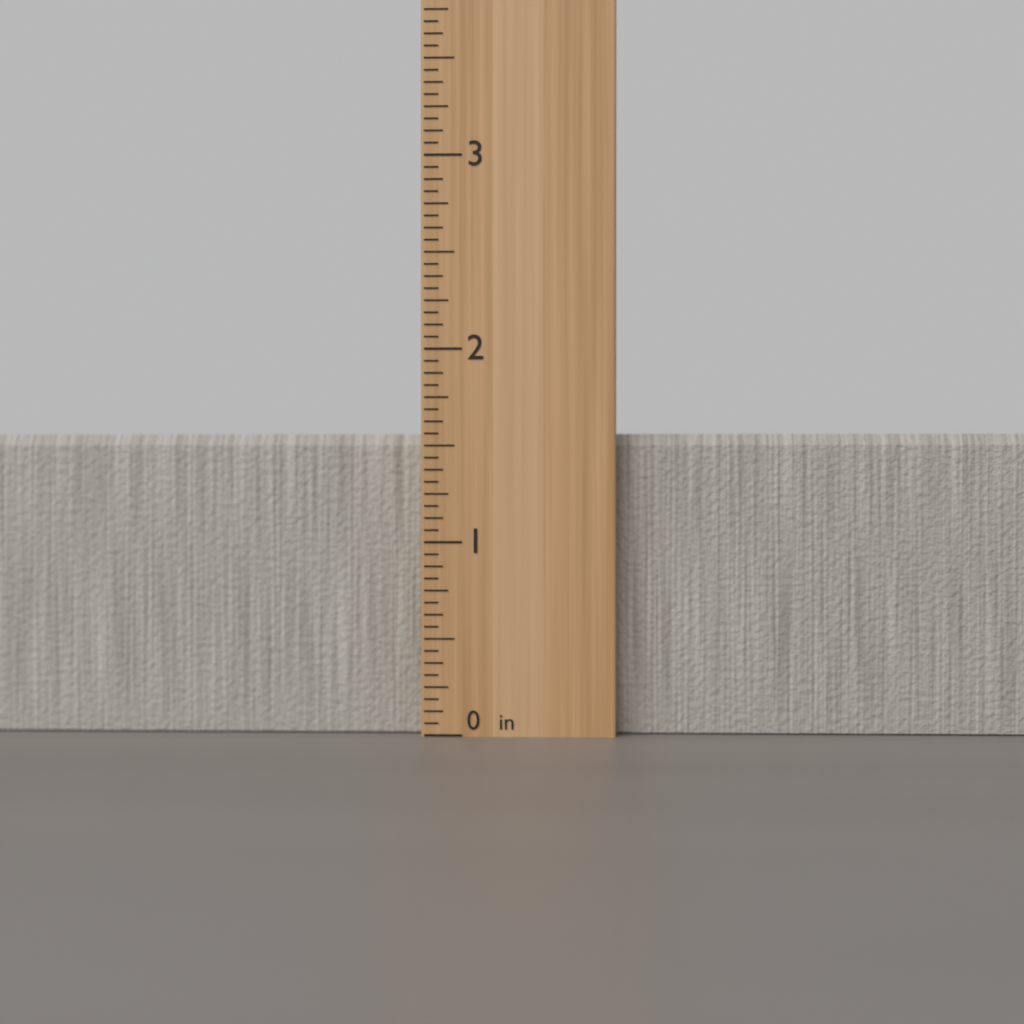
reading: 1.5625 in
